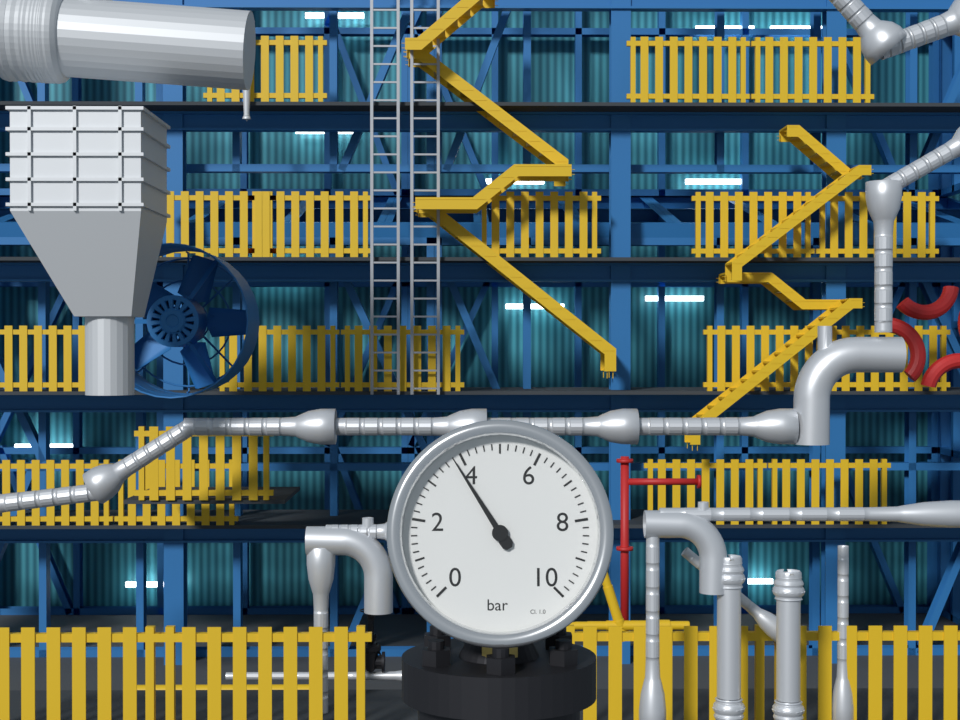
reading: 3.8 bar
